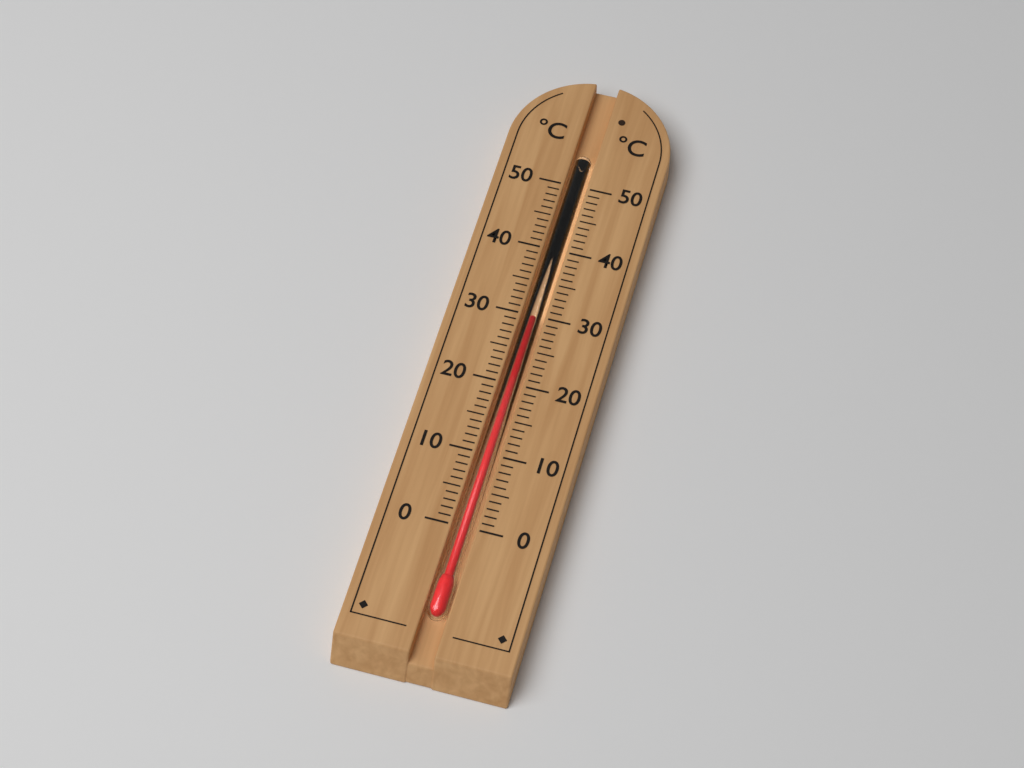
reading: 30 °C
